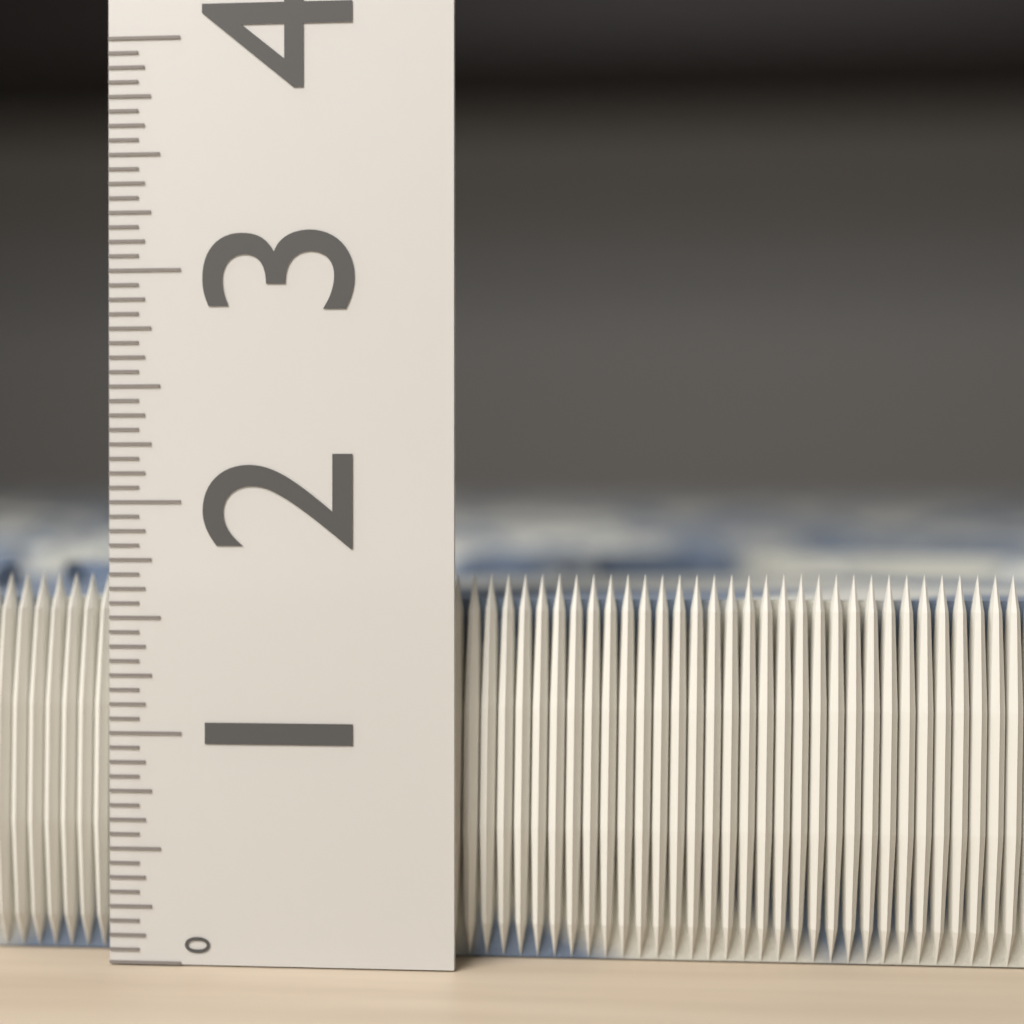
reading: 1.6875 (no unit)
